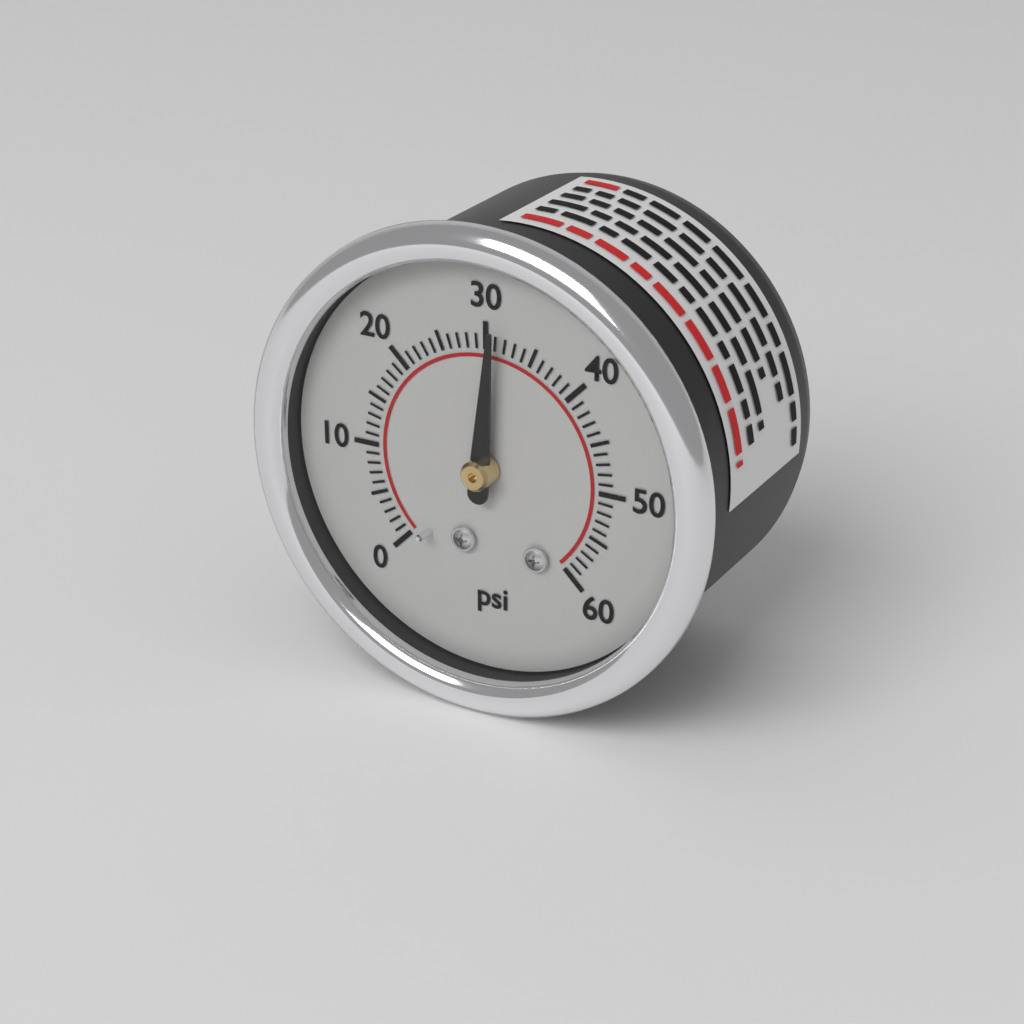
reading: 31 psi
